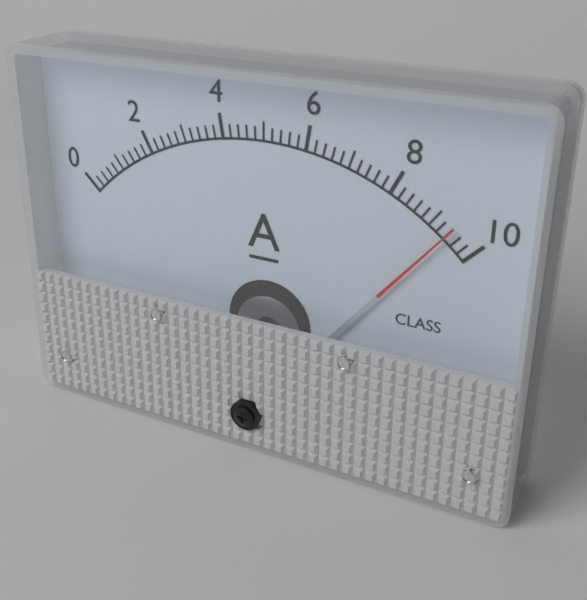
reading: 9.4 A
